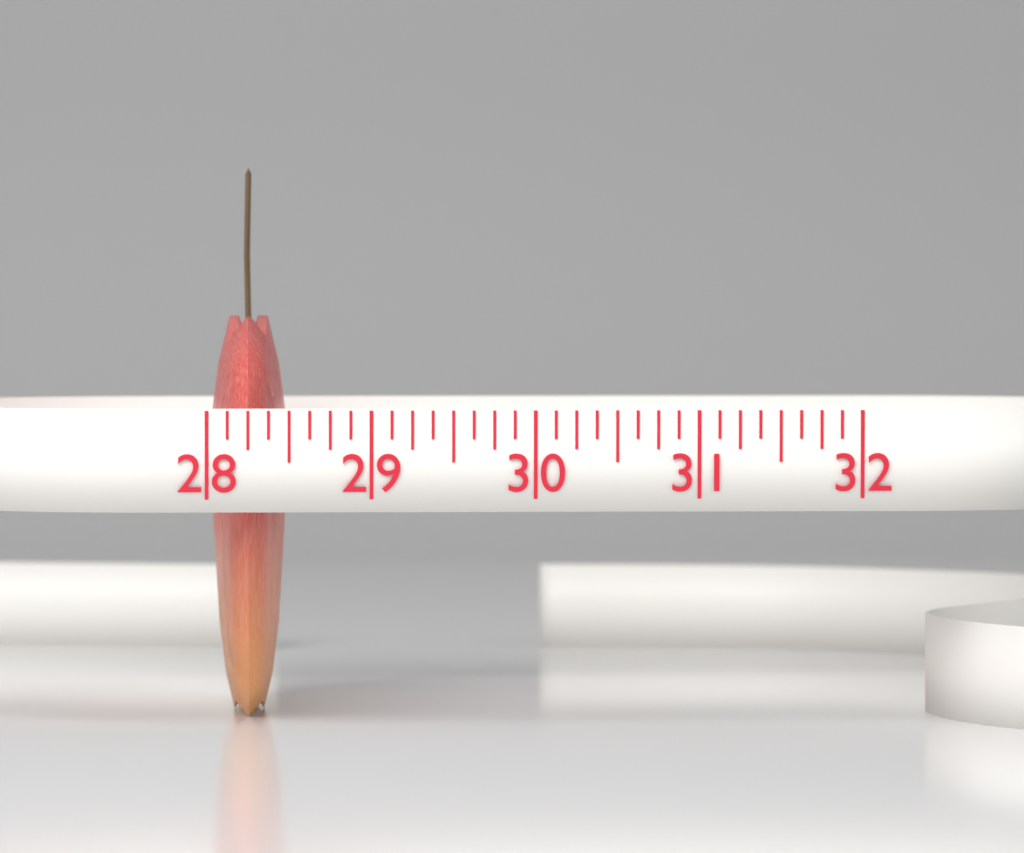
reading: 28.500 (no unit)
